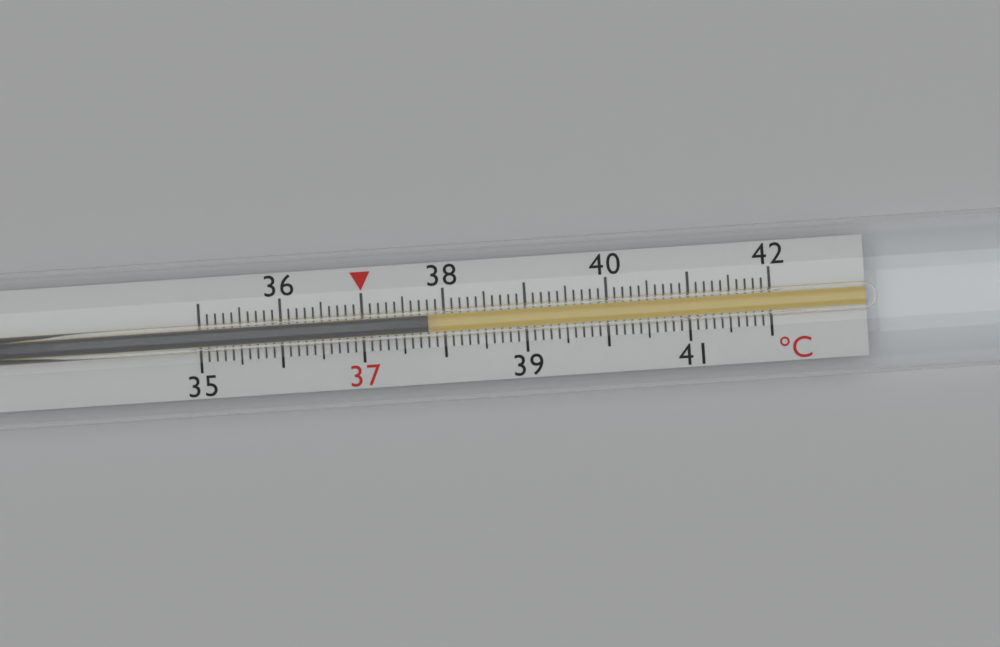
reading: 37.8 °C
